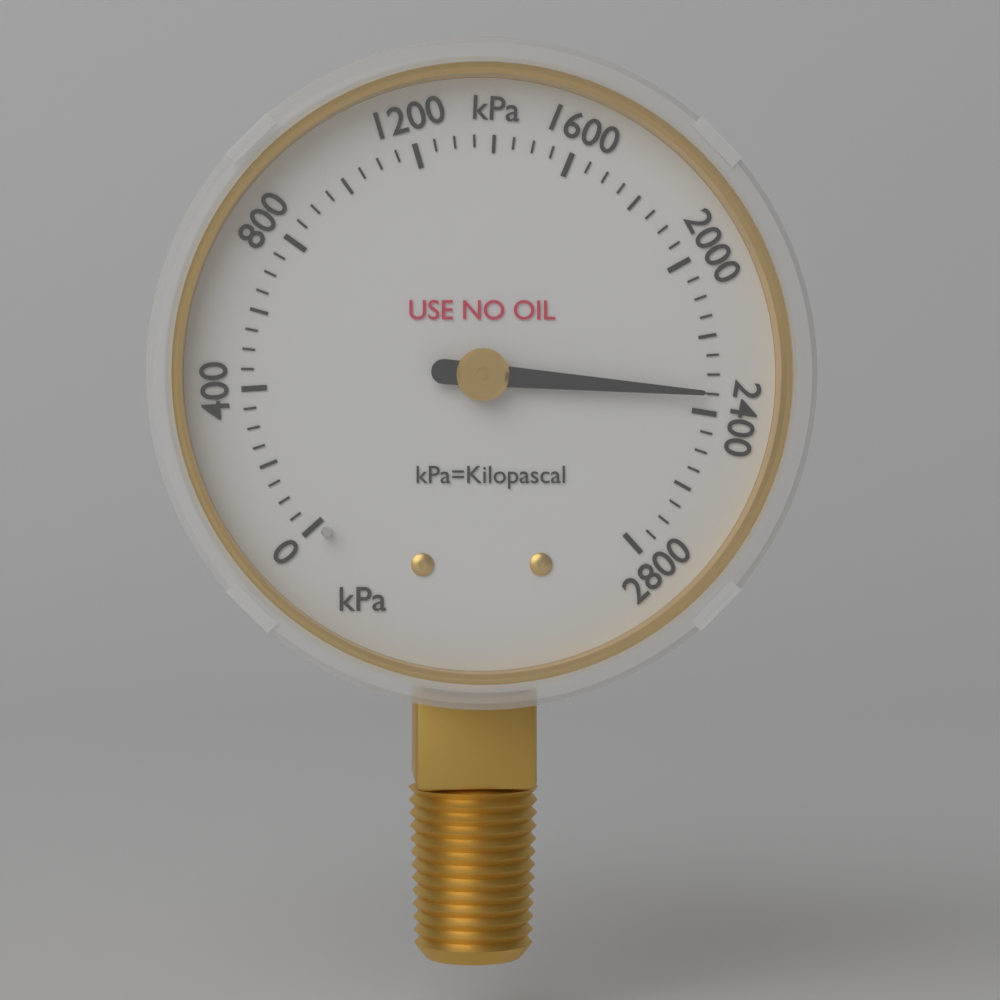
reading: 2350 kPa
